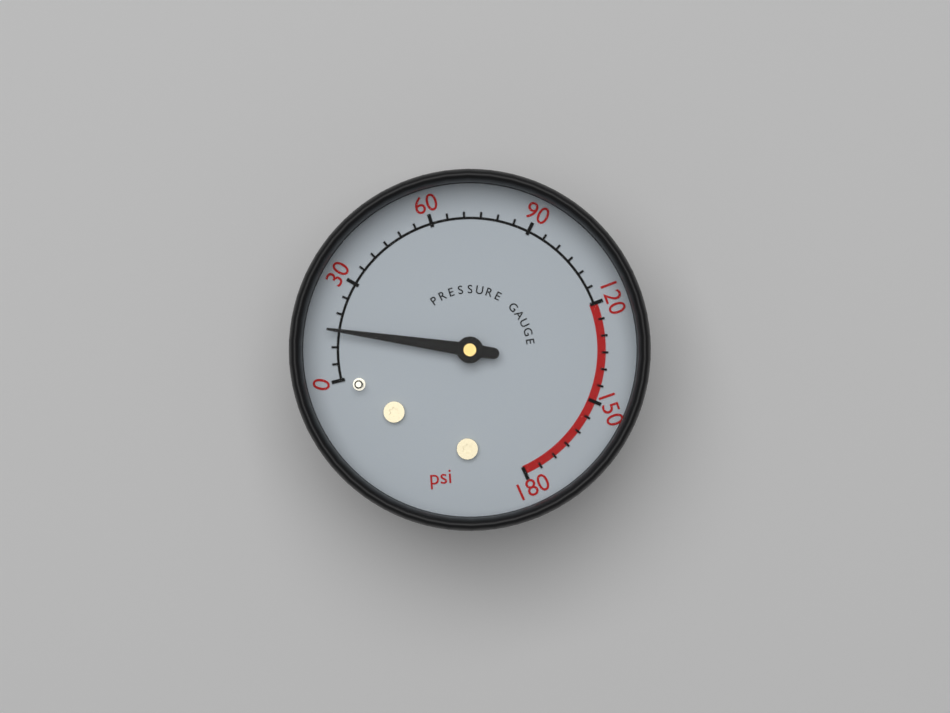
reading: 15 psi
